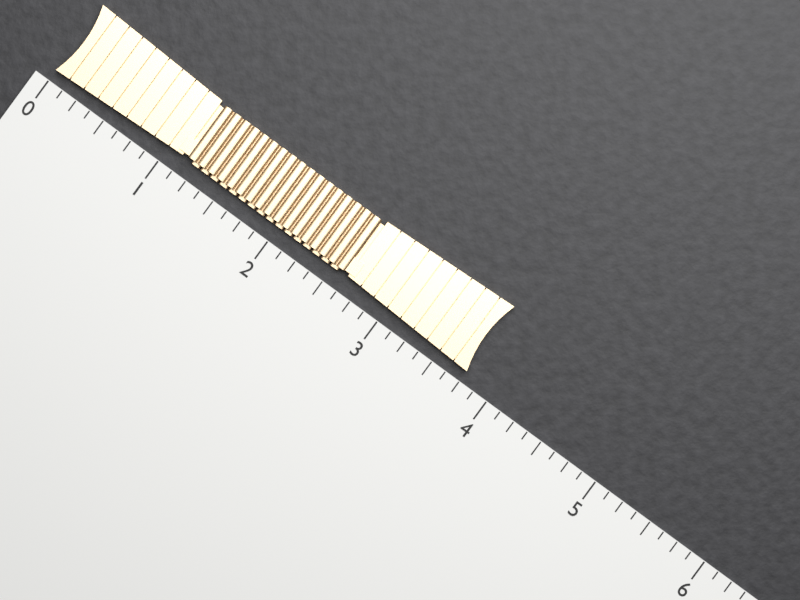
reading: 3.750 (no unit)
